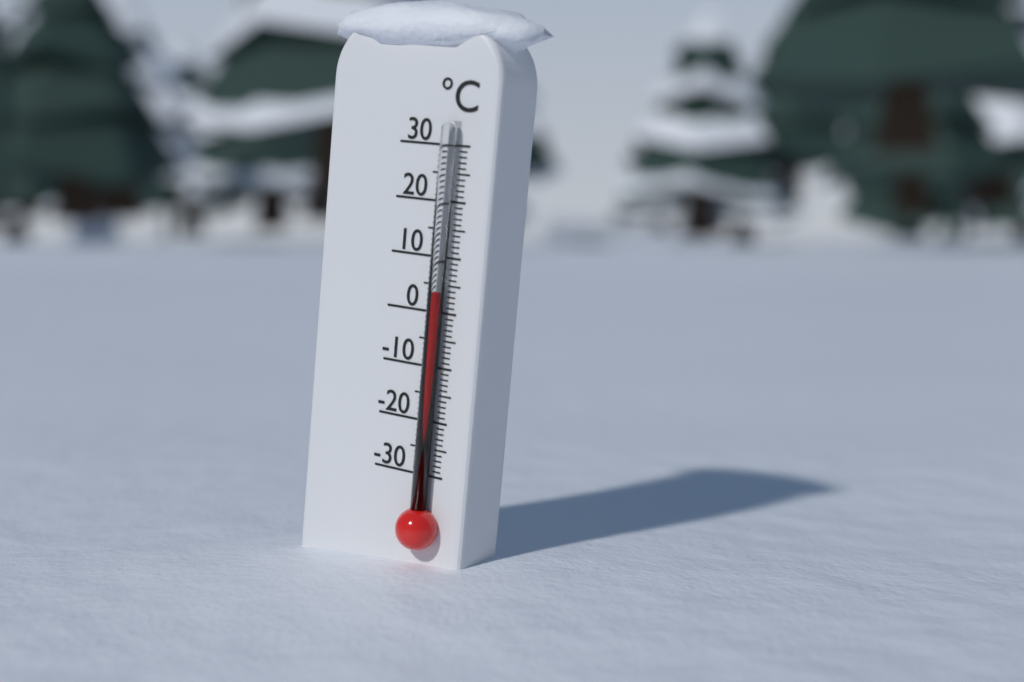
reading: 4 °C
